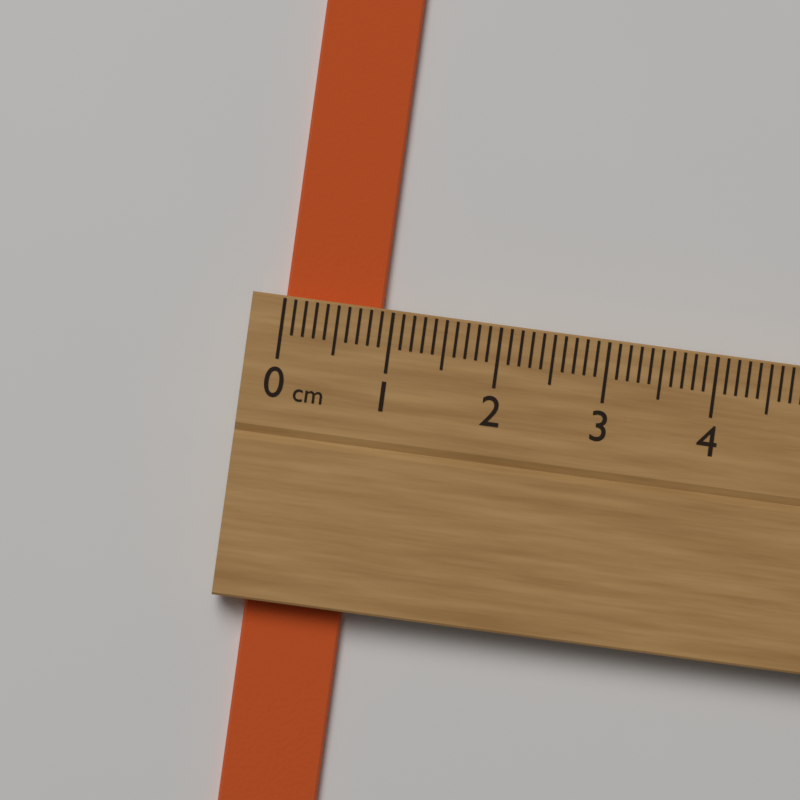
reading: 0.9 cm
